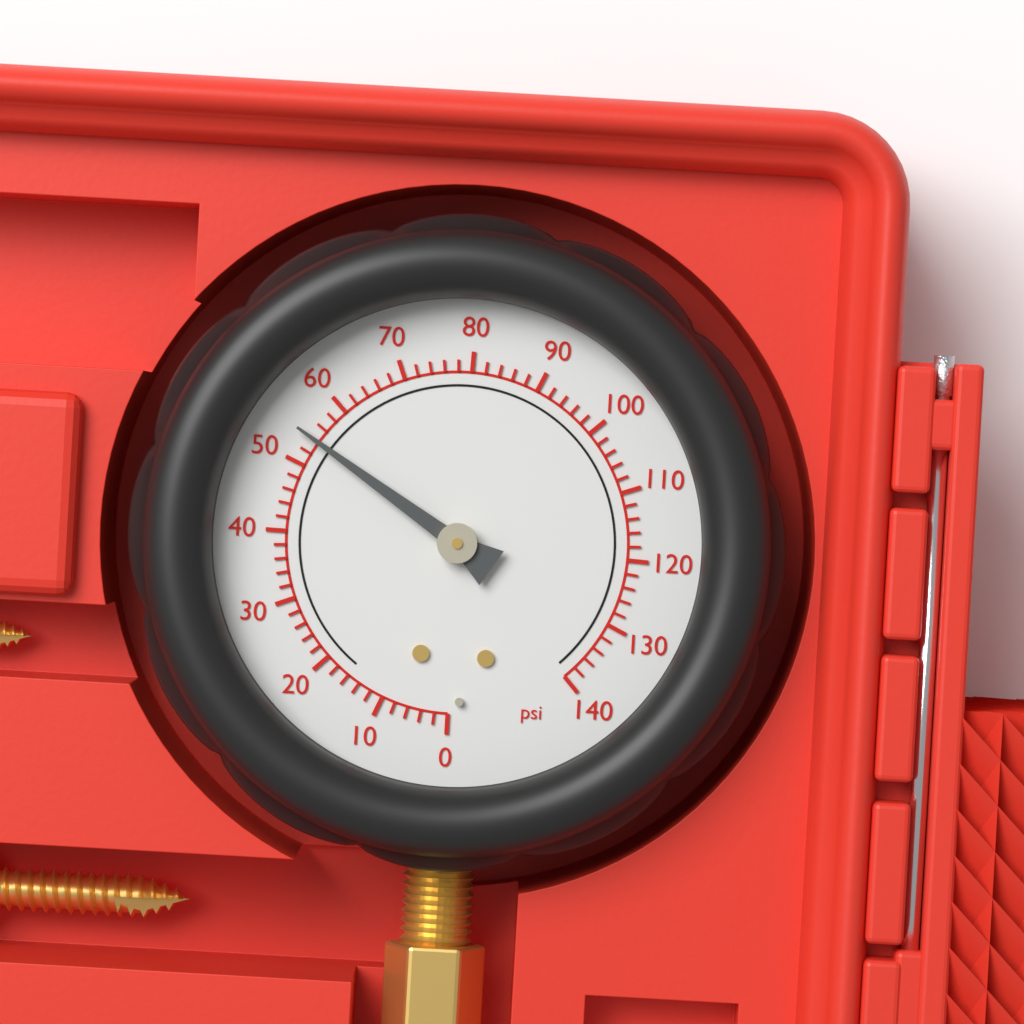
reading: 54 psi
